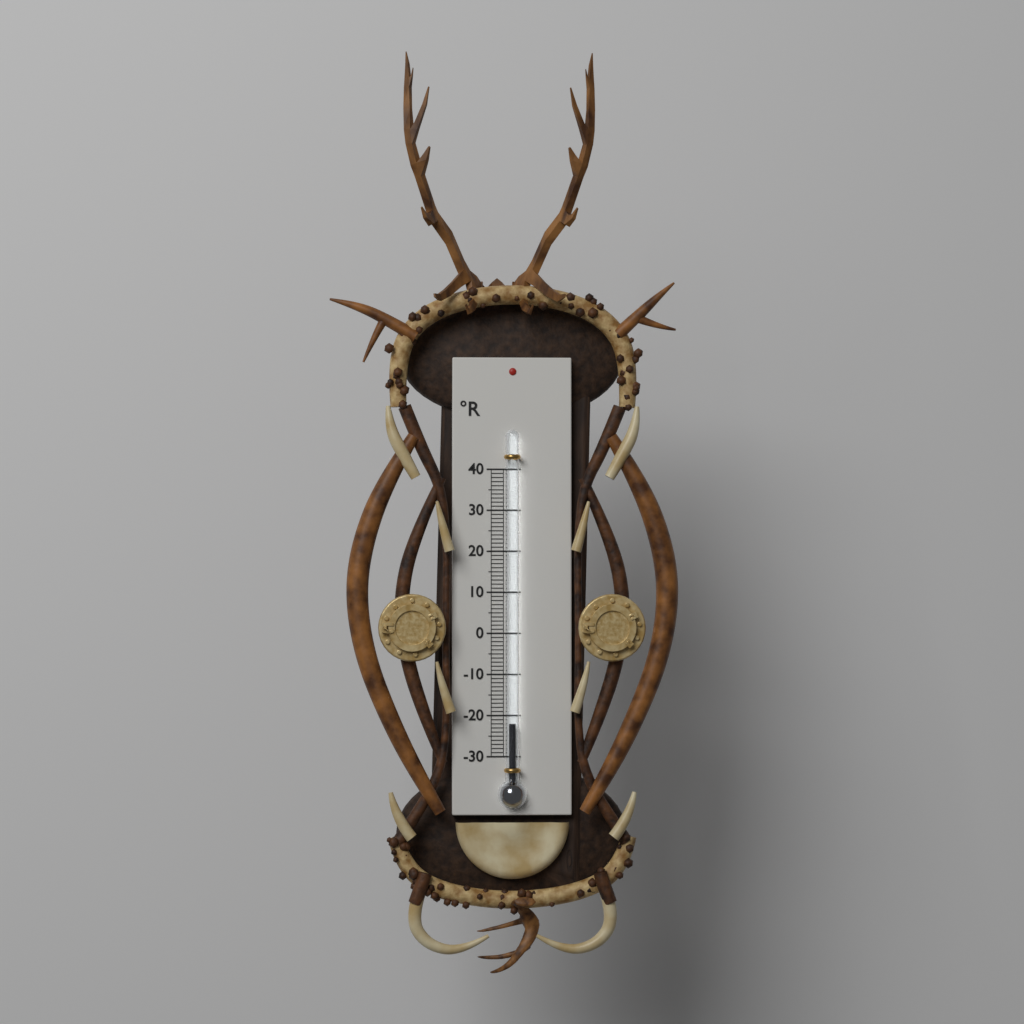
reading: -22 °R
